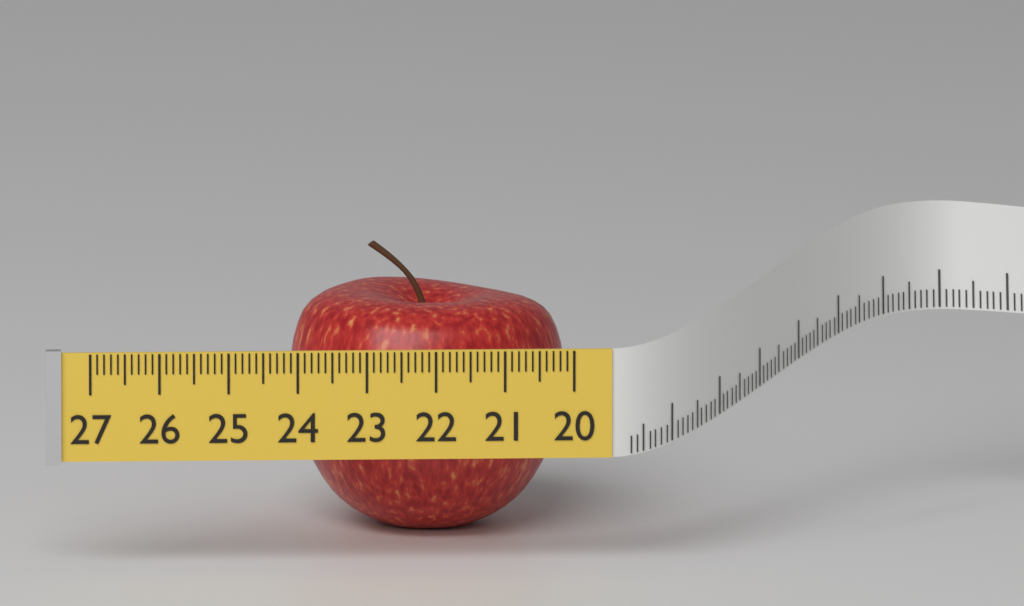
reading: 24.0 (no unit)
